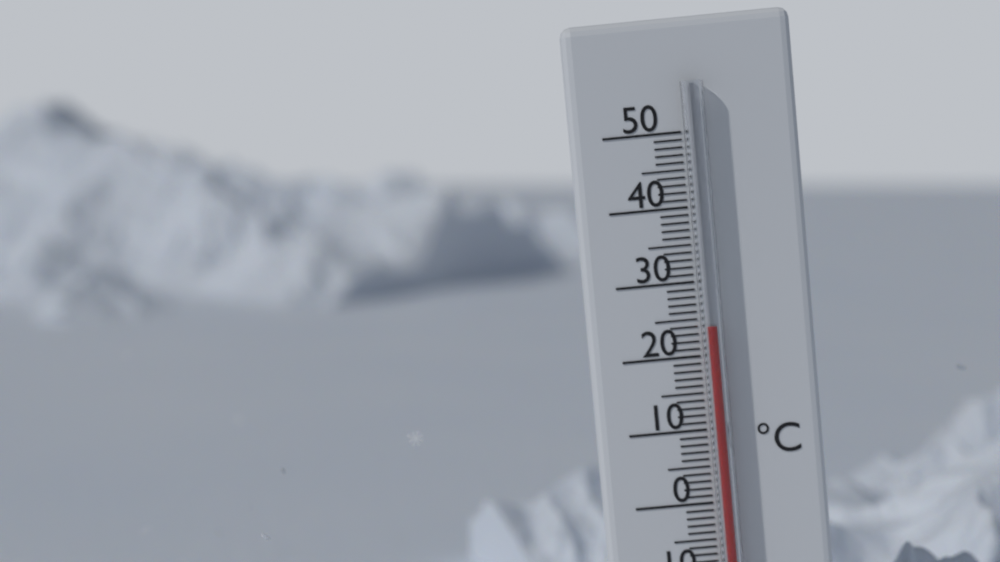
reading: 24 °C
